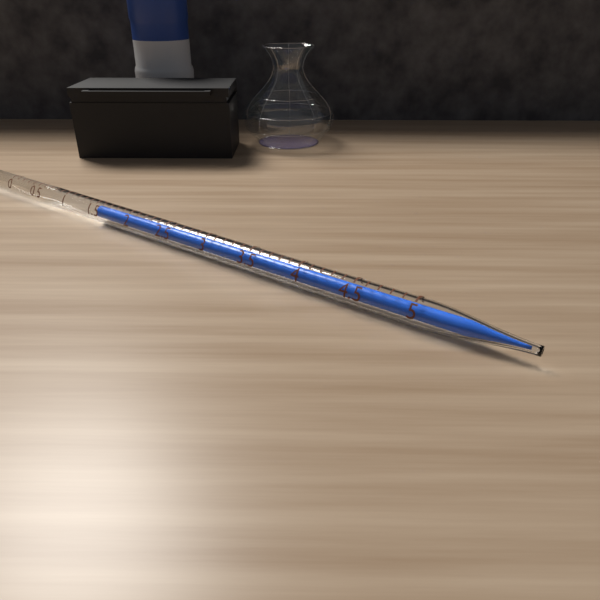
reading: 1.5 ml
